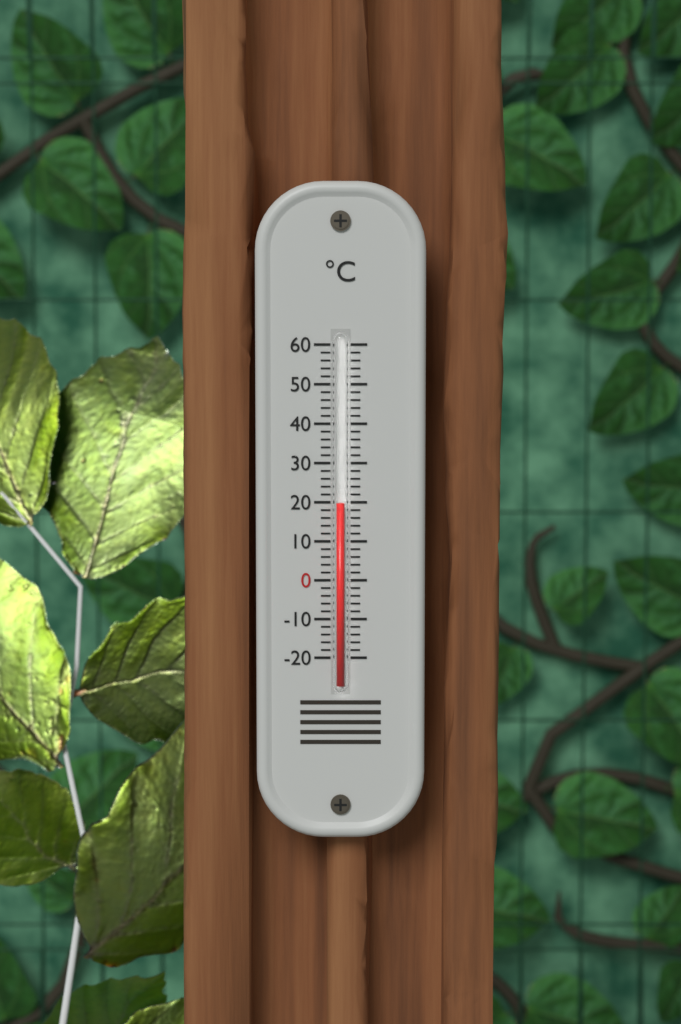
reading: 20 °C
